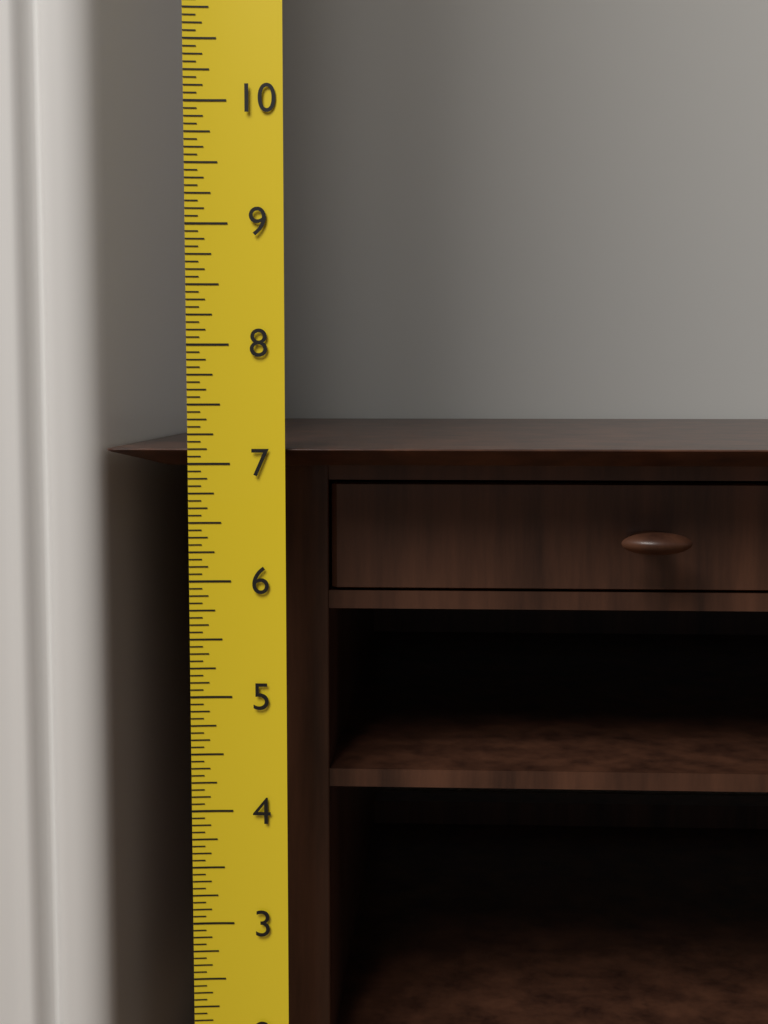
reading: 7.1250 (no unit)
